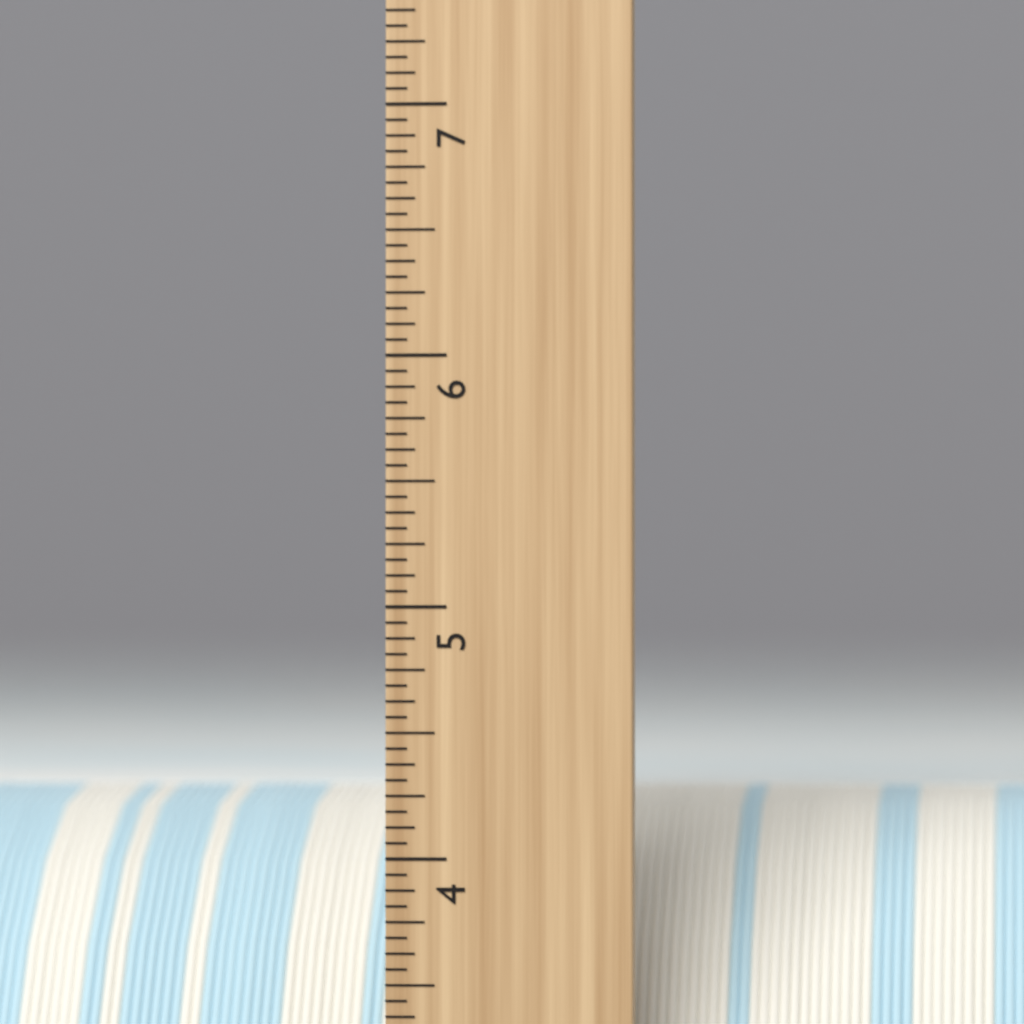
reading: 4.2500 inch
